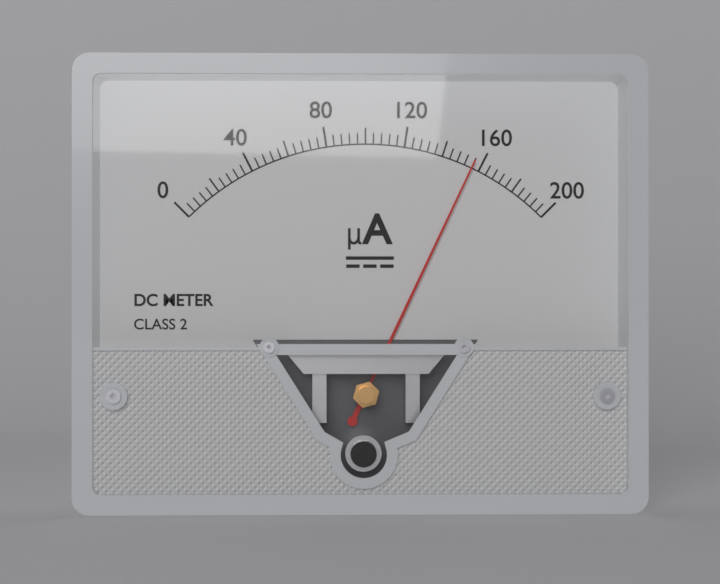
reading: 156 µA
